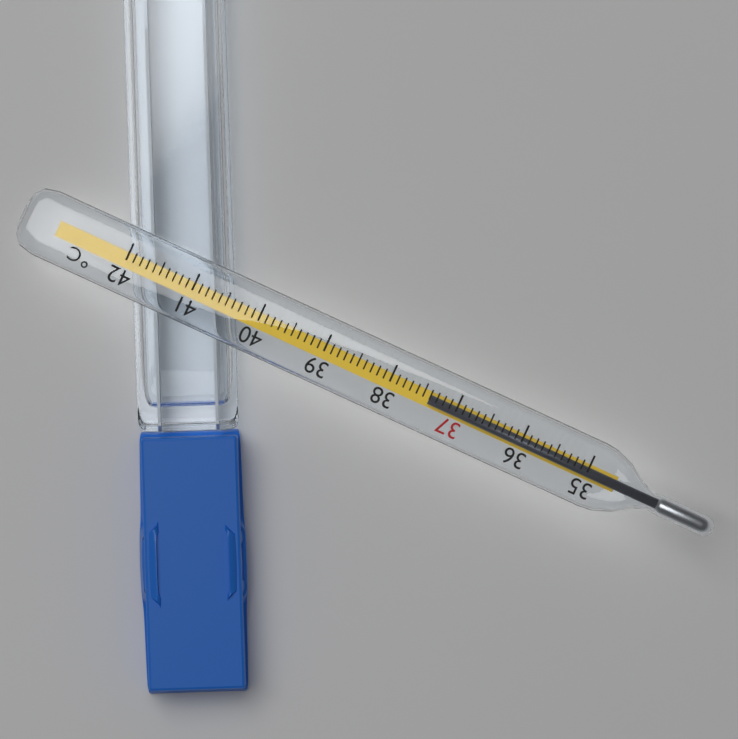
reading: 37.4 °C
